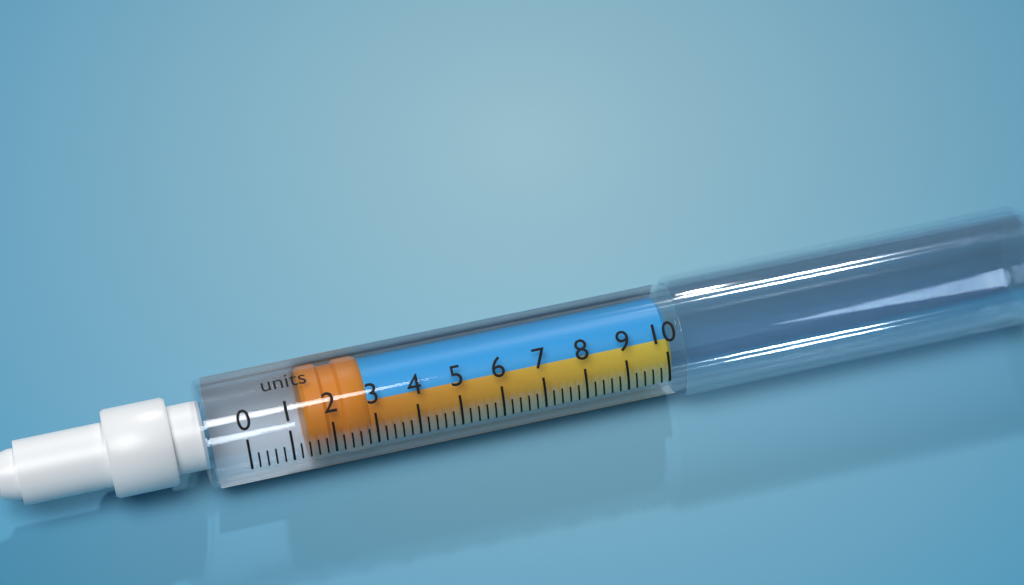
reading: 1.4 units
